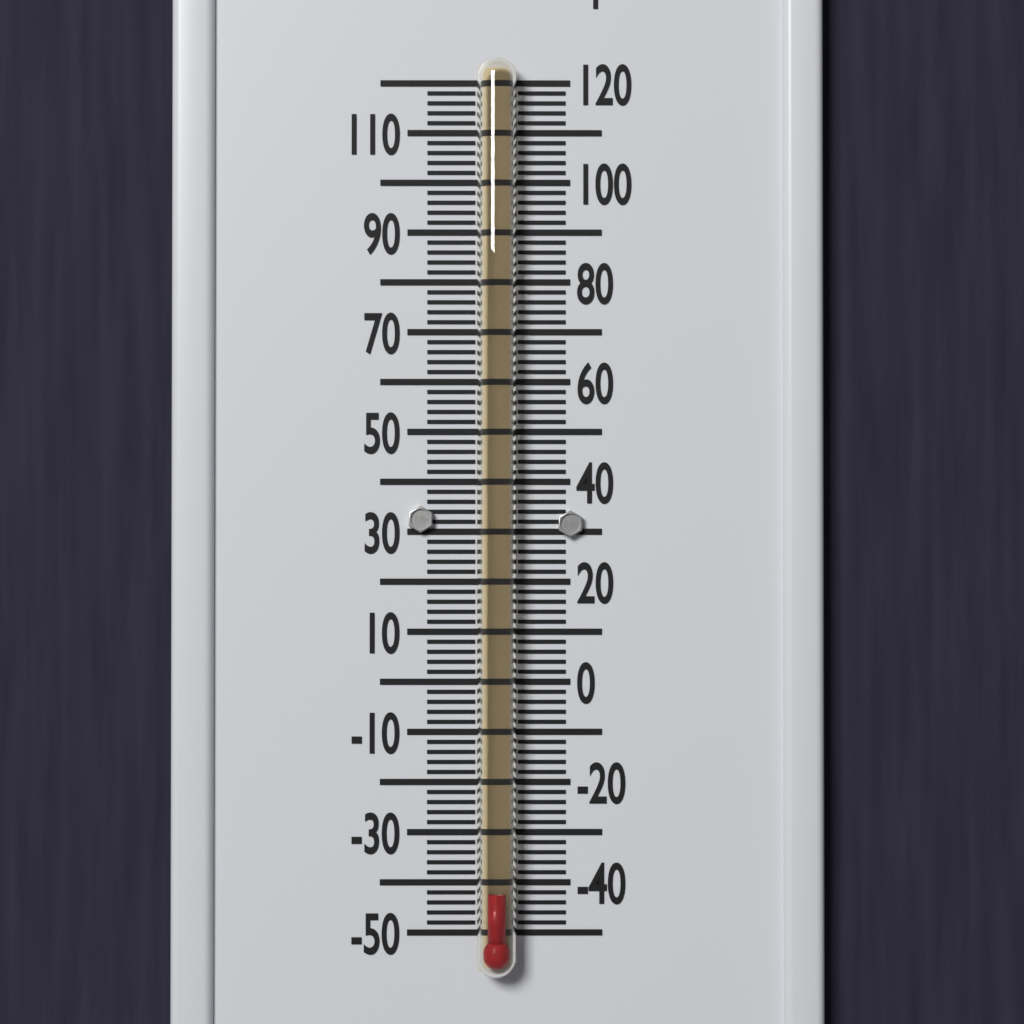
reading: -42 °F
